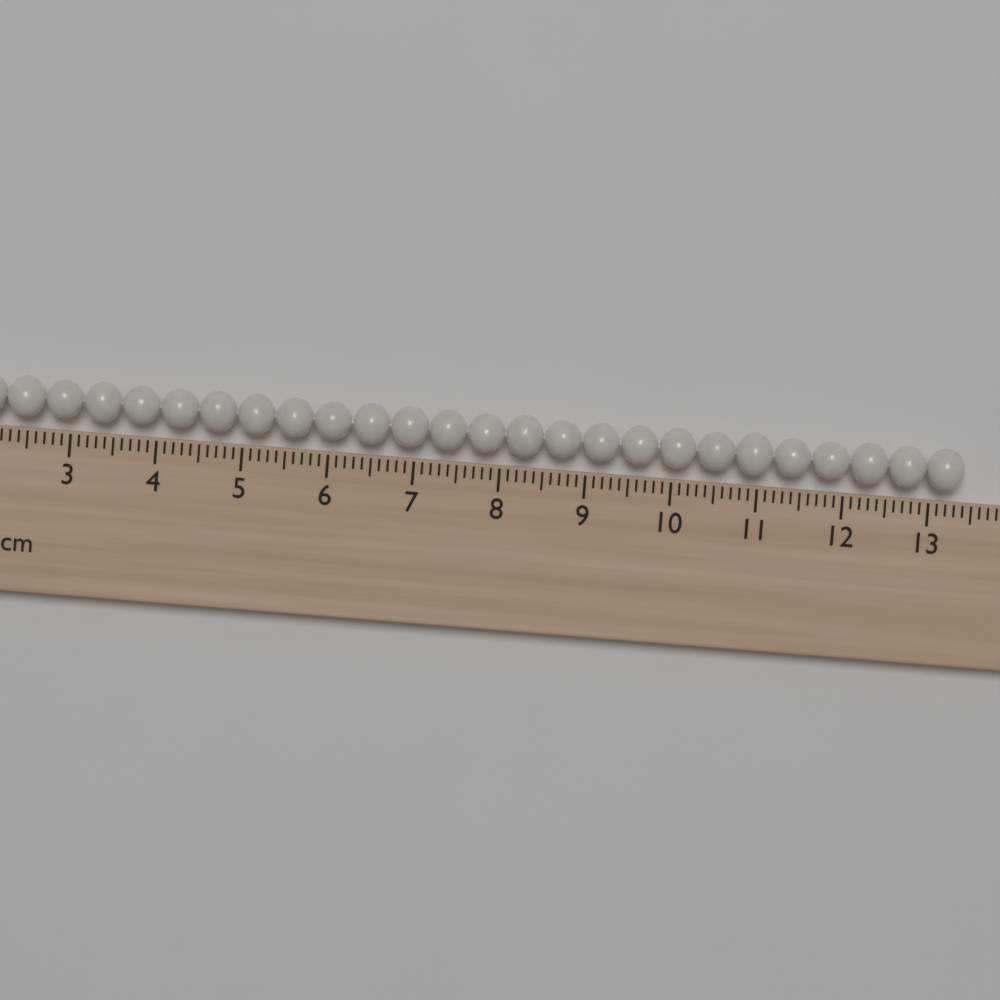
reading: 13.4 cm
